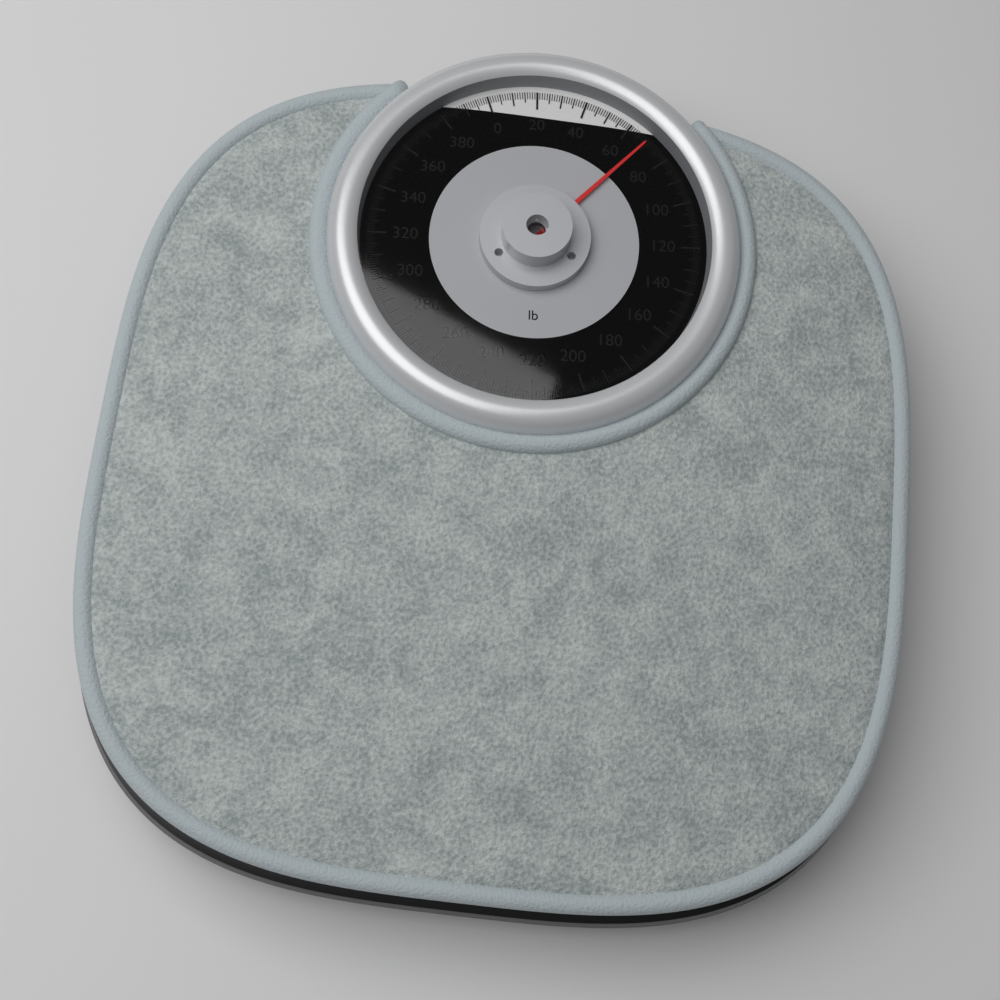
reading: 69 lb
